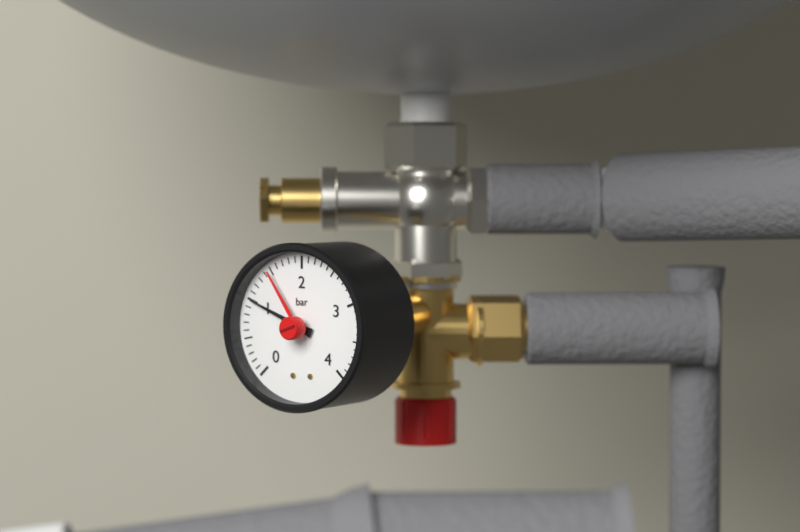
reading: 1.0 bar
